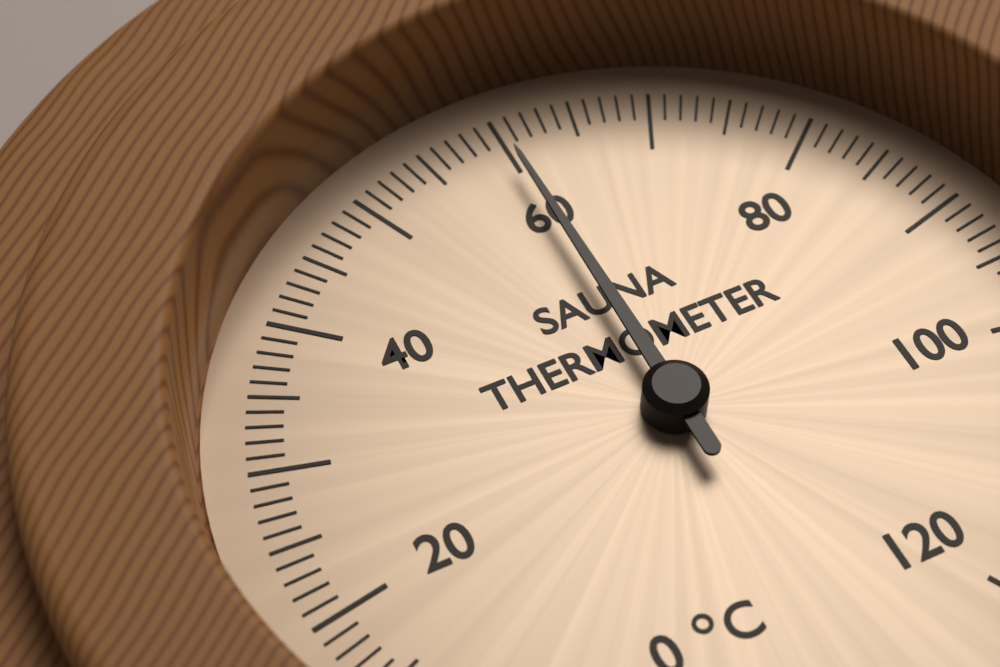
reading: 60 °C
